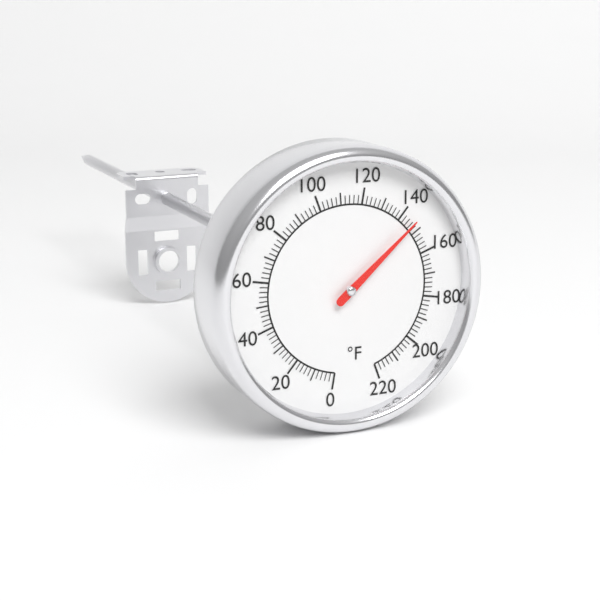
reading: 146 °F
